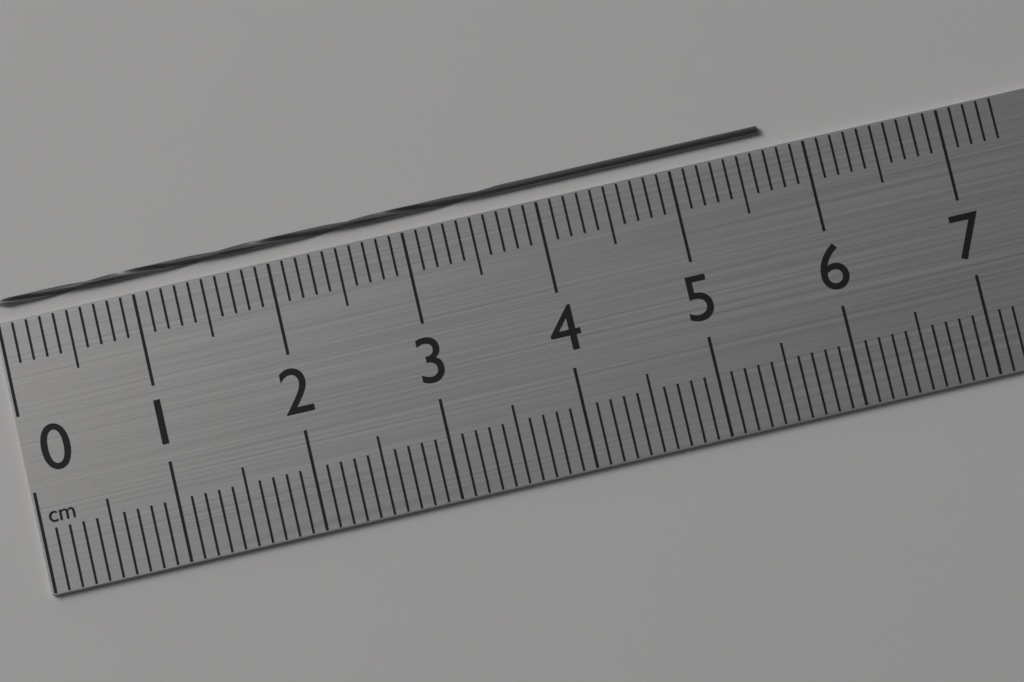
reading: 5.7 cm
